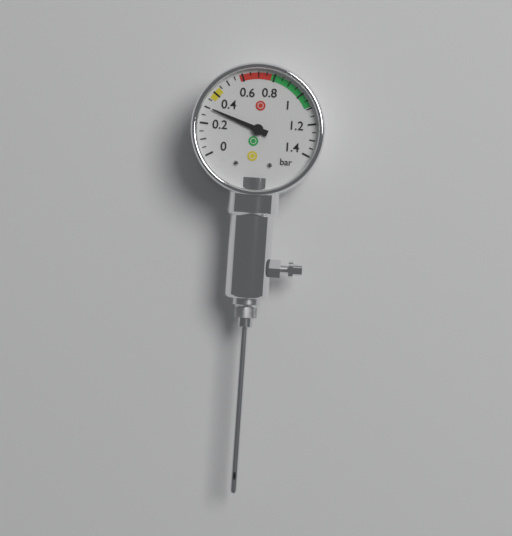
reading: 0.30 bar
